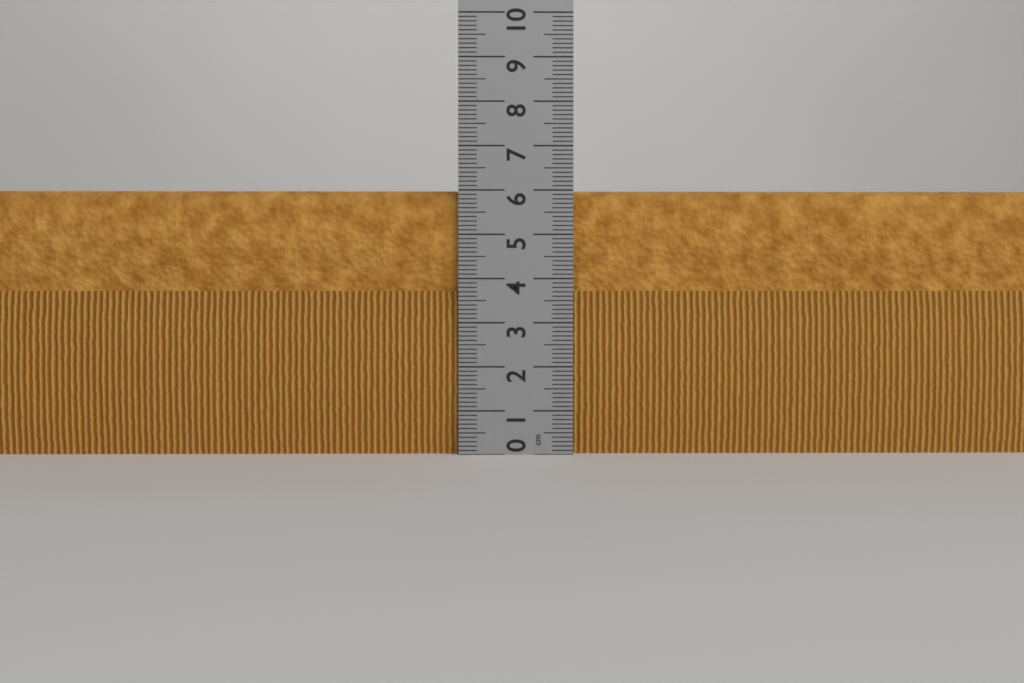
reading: 6.0 cm
